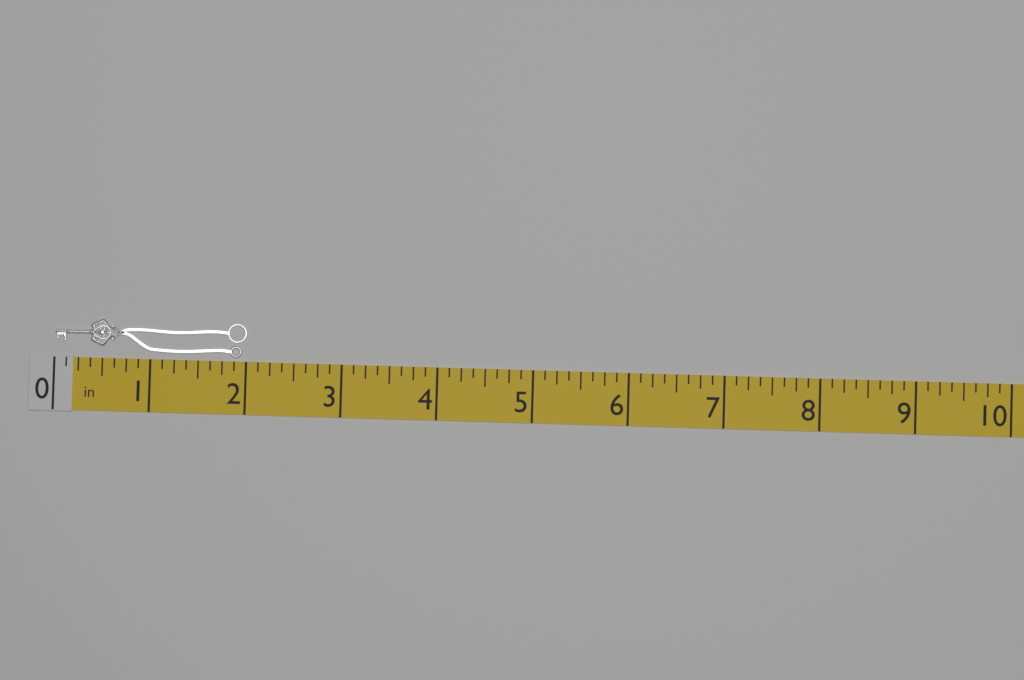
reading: 2.000 in
